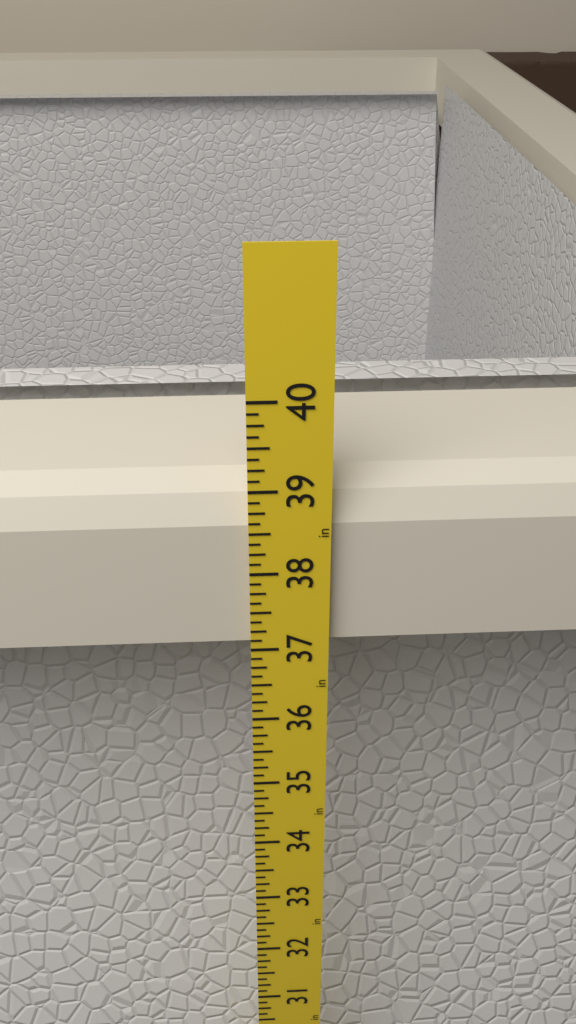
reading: 39.000 in
